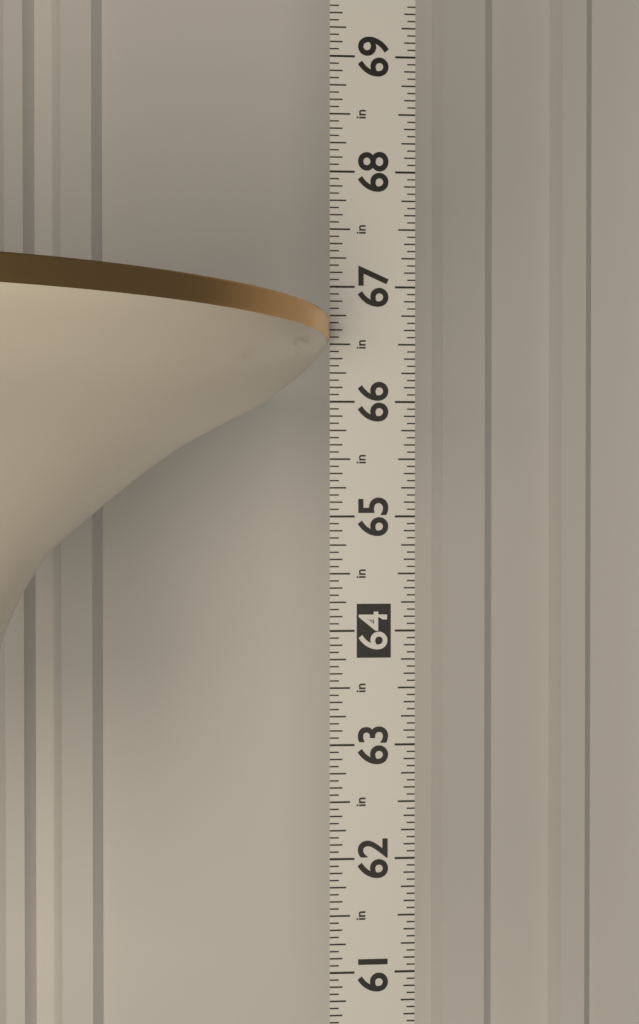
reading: 66.6875 in
